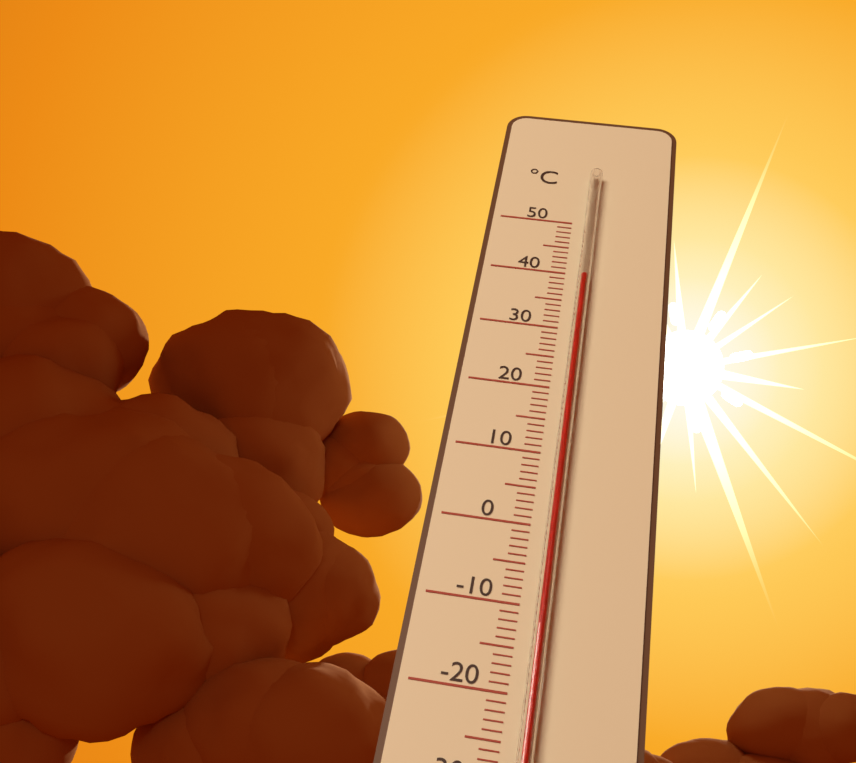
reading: 39 °C
